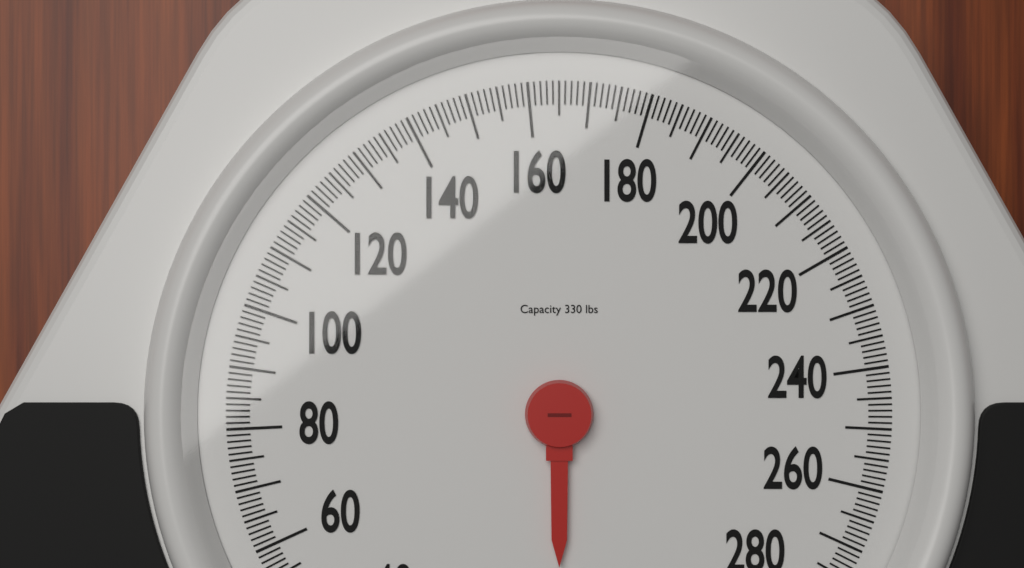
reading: 0 lbs
